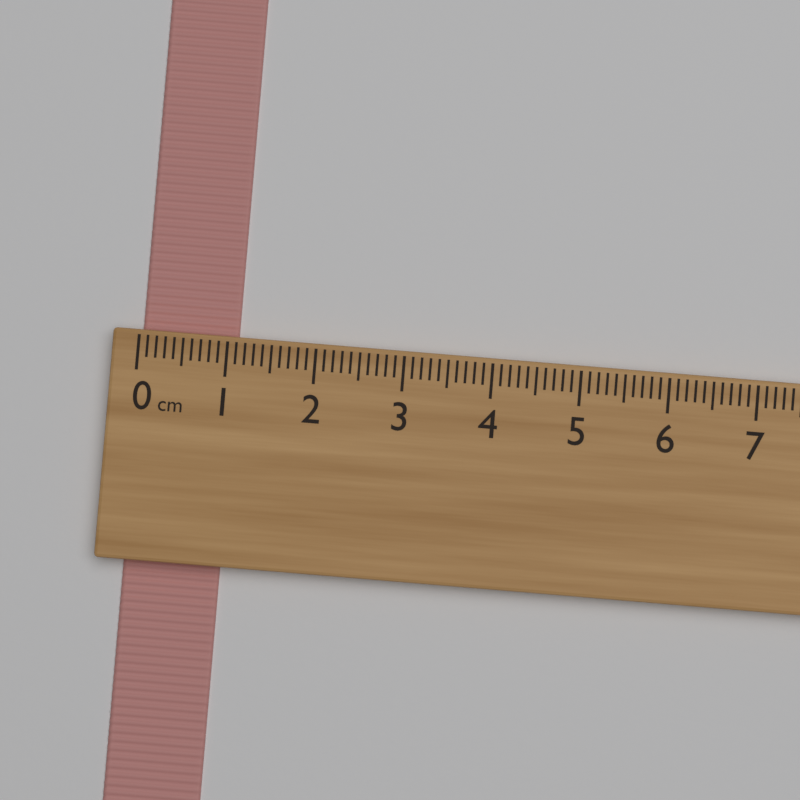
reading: 1.1 cm
